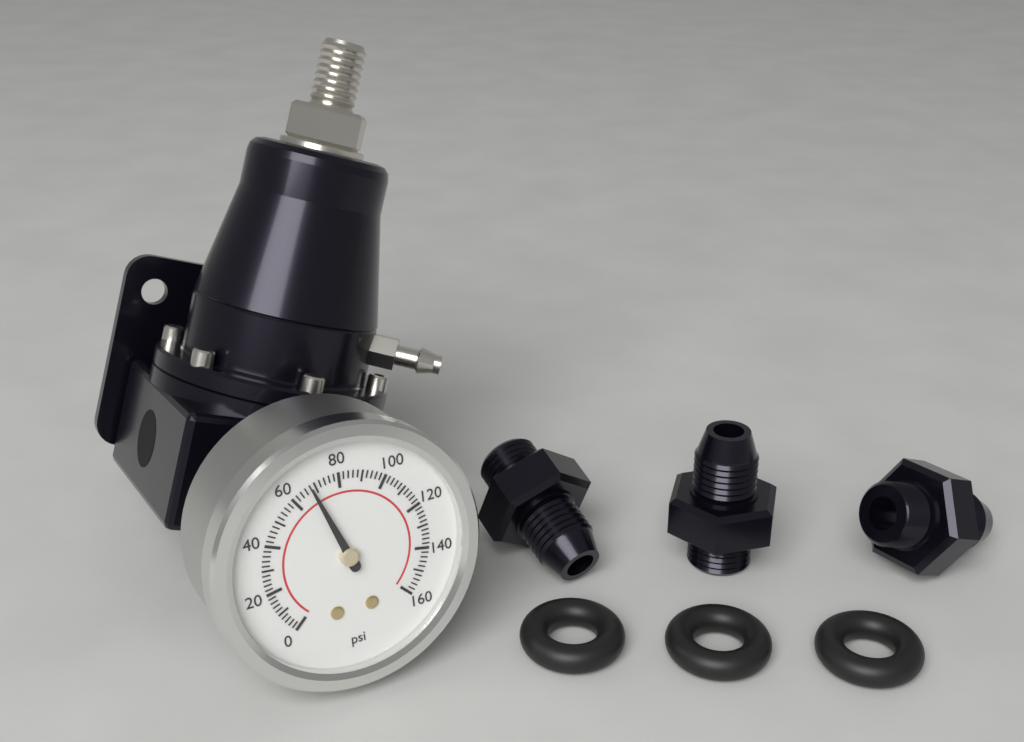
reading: 68 psi
